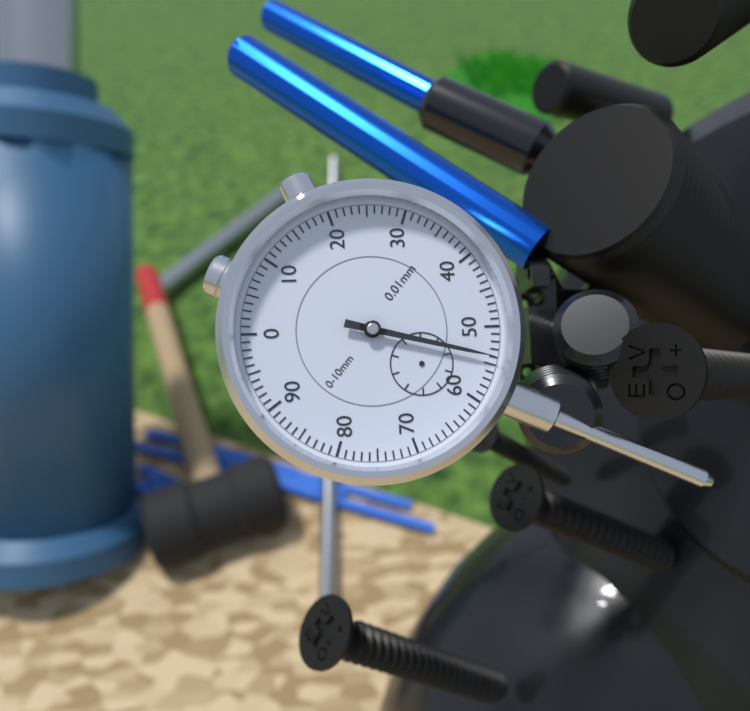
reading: 0.54 mm
